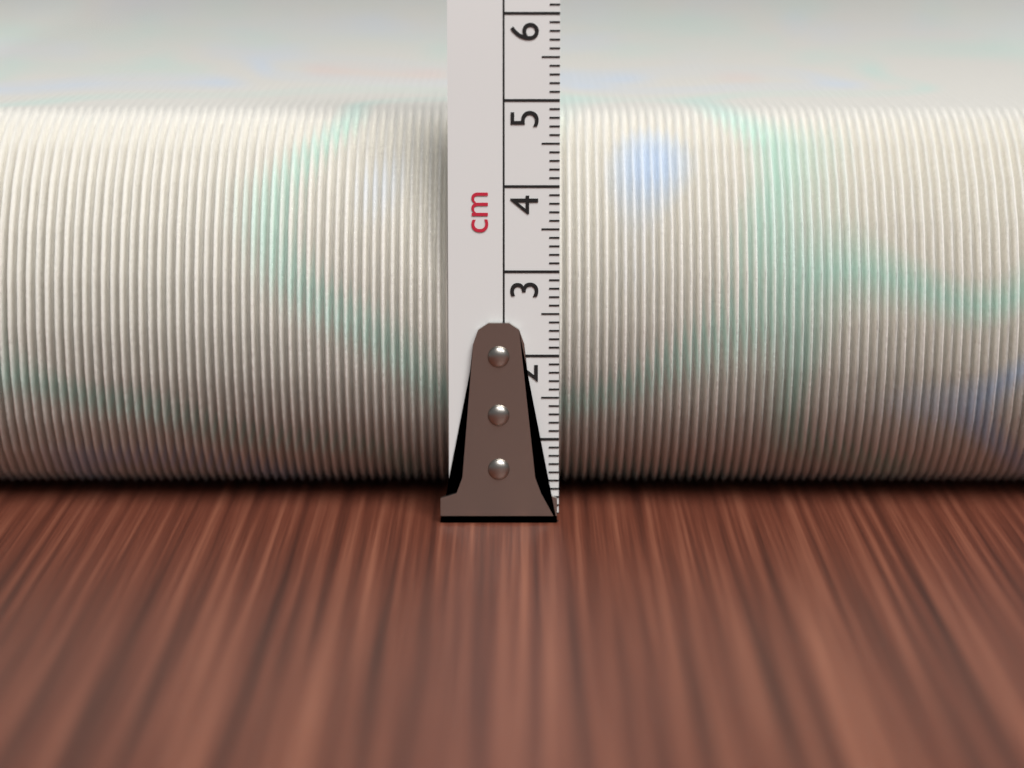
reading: 4.7 cm
